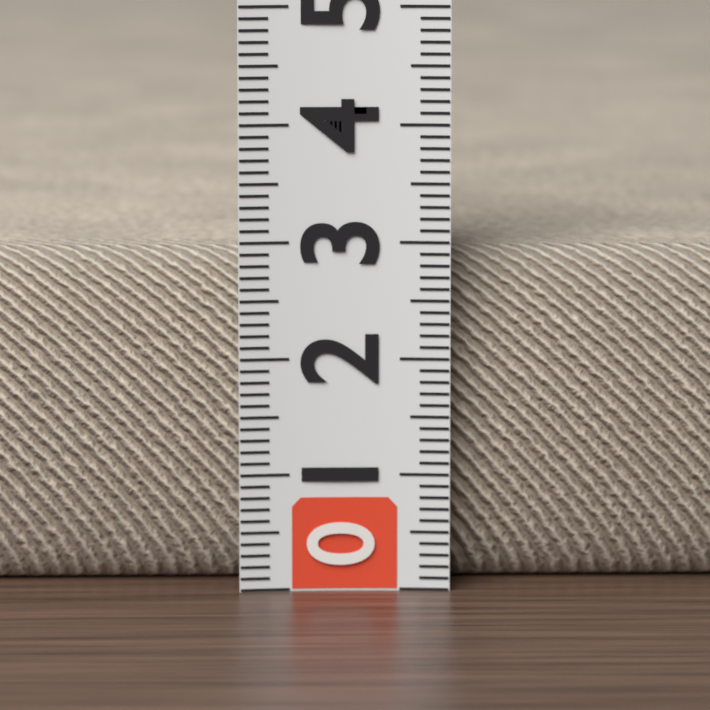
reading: 2.9 (no unit)
